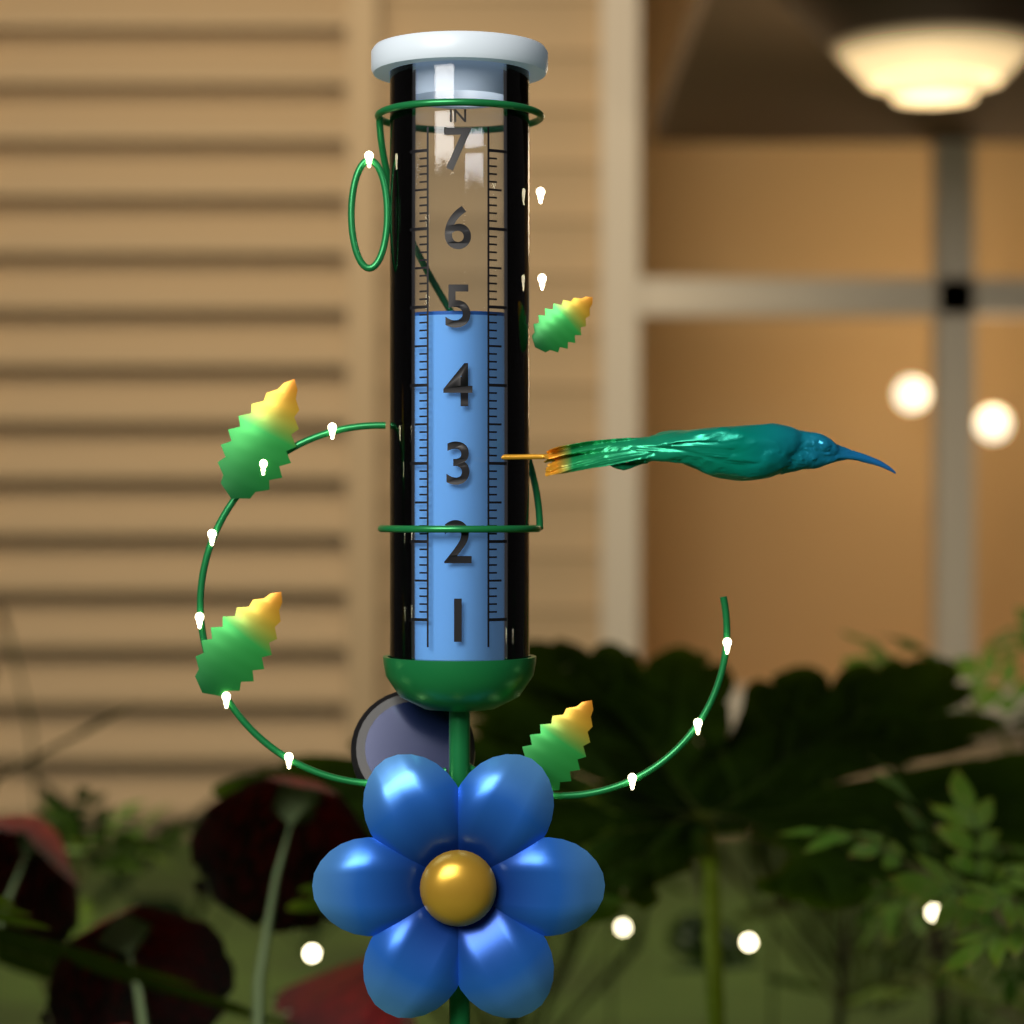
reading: 4.95 in
